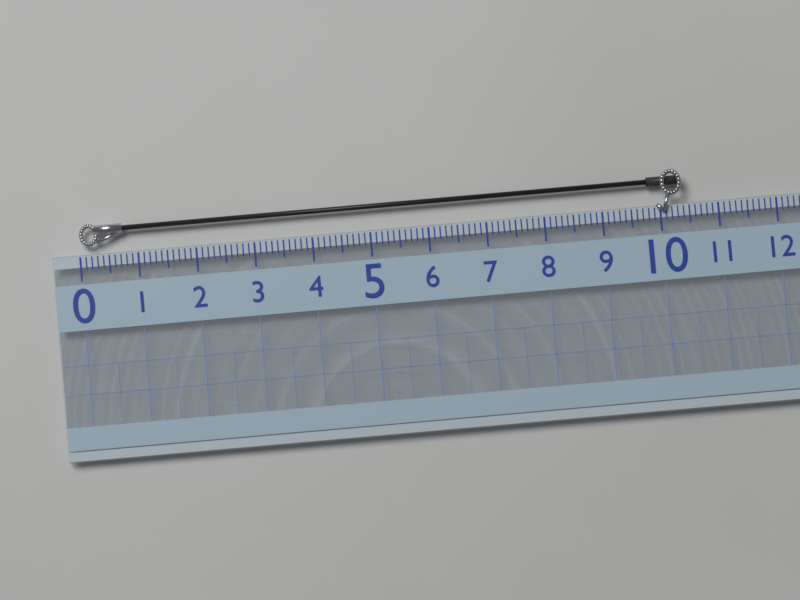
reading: 10.4 (no unit)
